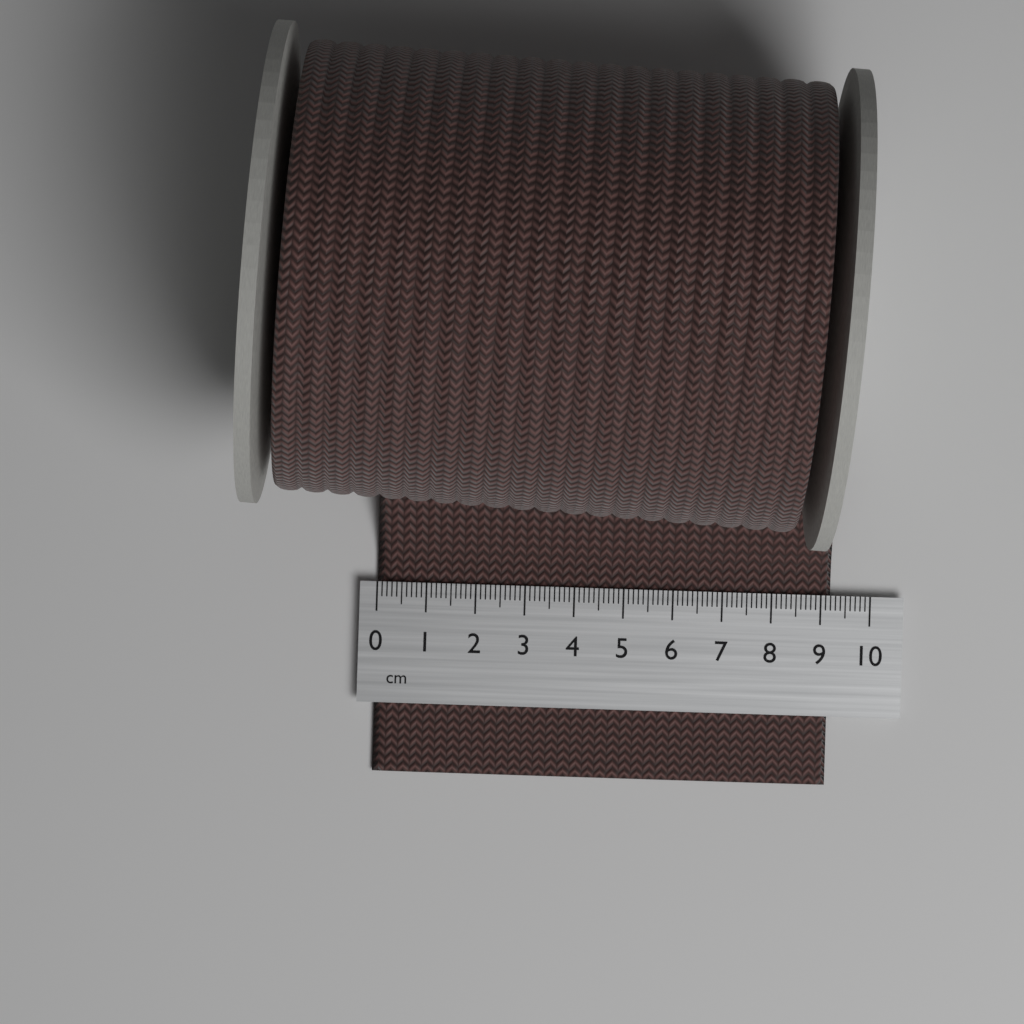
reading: 9.2 cm
